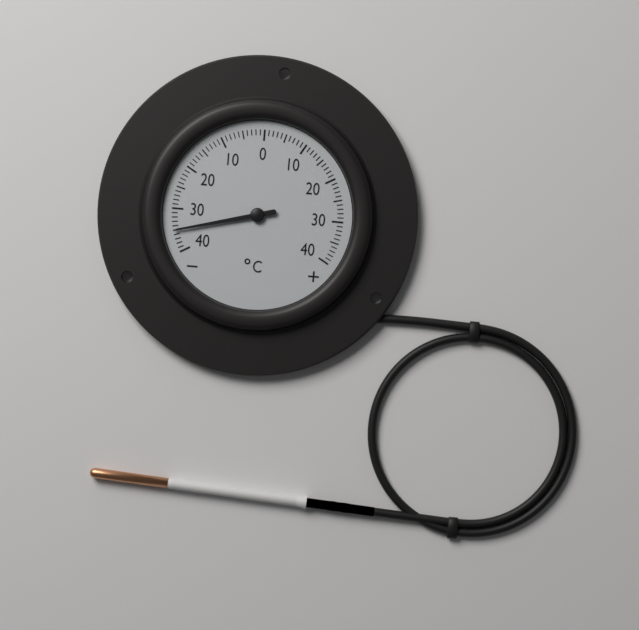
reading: -35 °C
